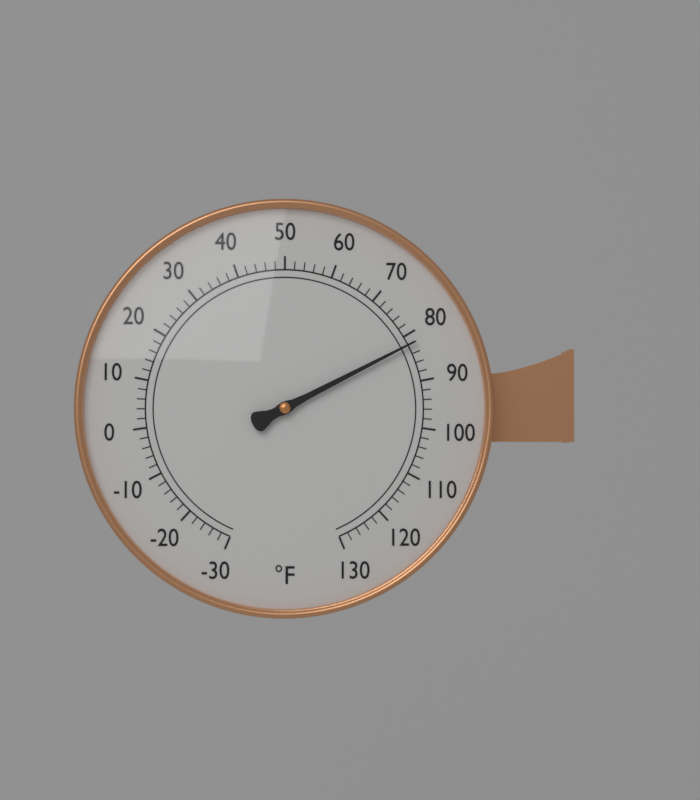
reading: 82 °F
